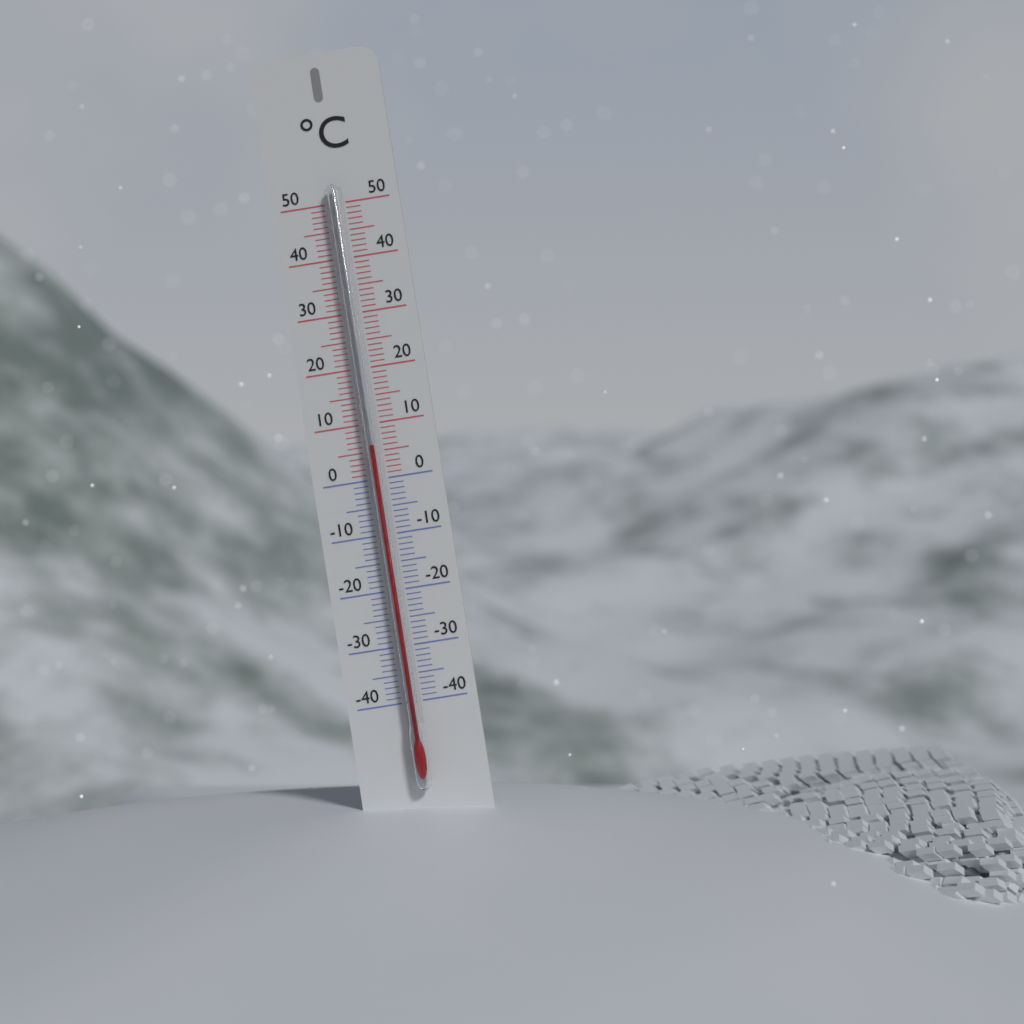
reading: 6 °C
